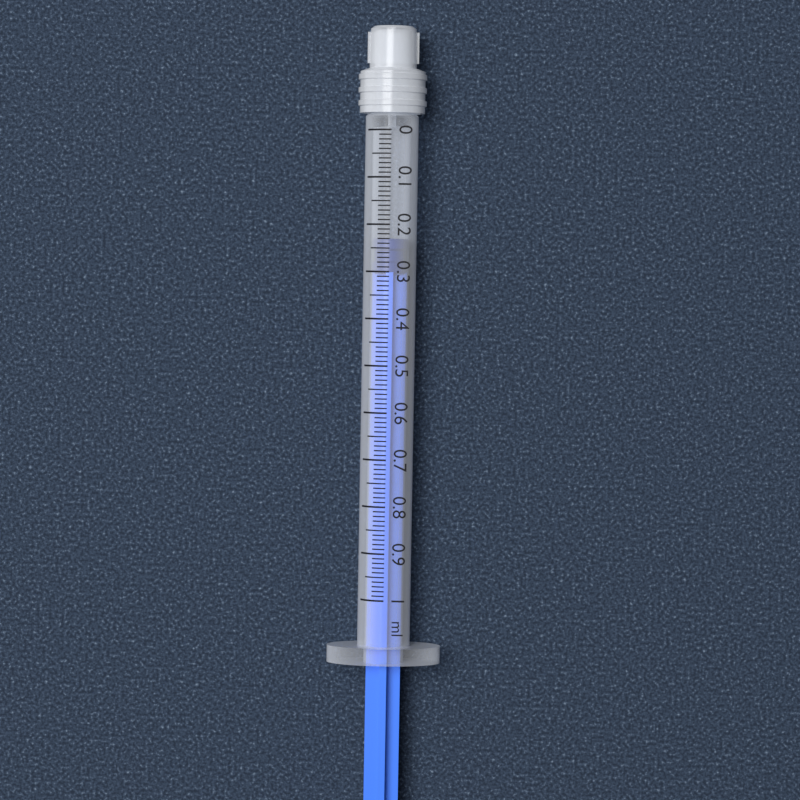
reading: 0.23 ml
